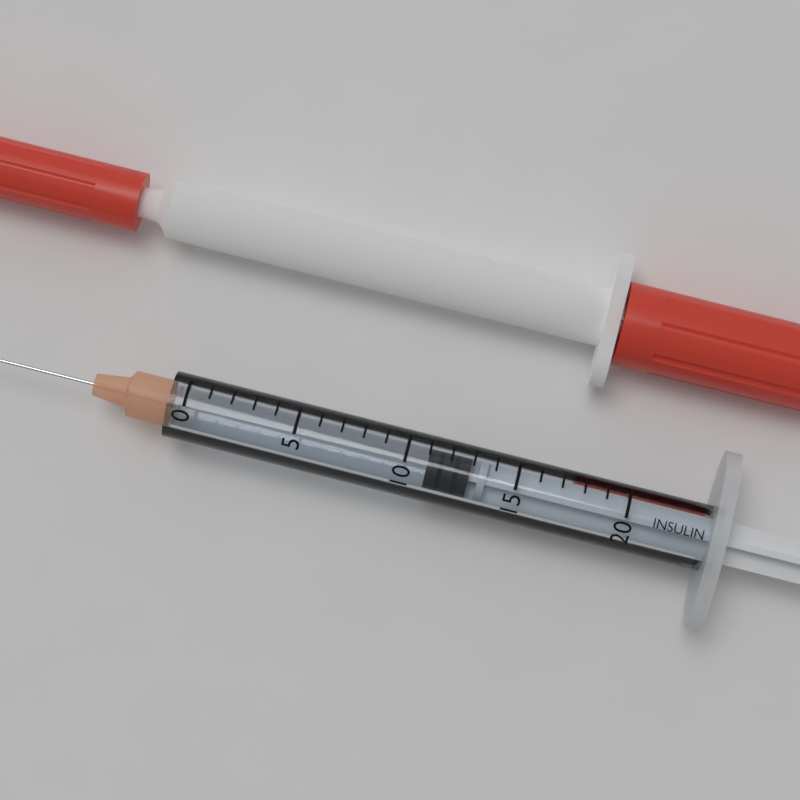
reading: 11 (no unit)
